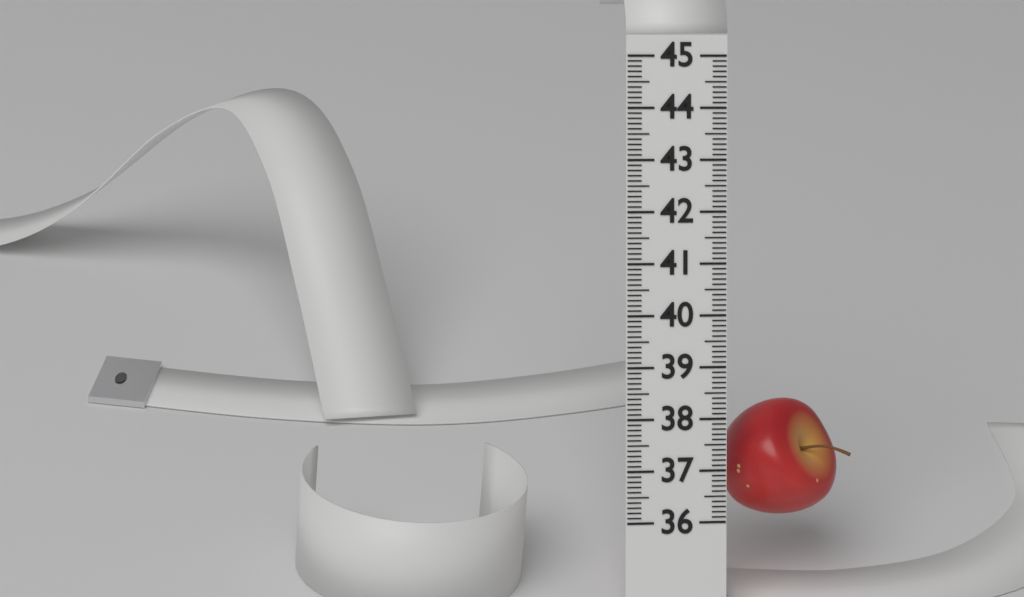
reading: 38.3 (no unit)
